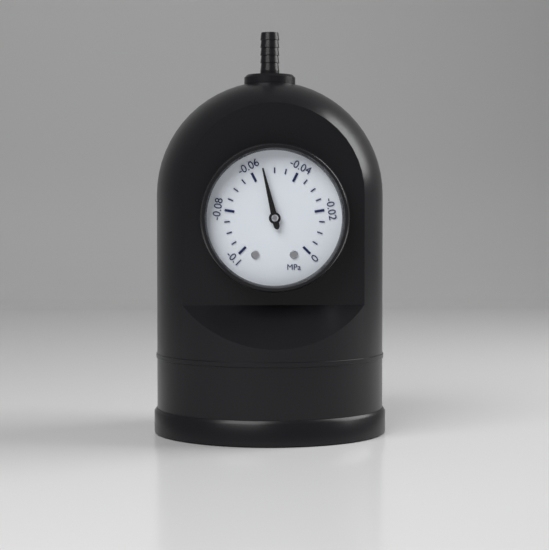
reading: -0.055 MPa
